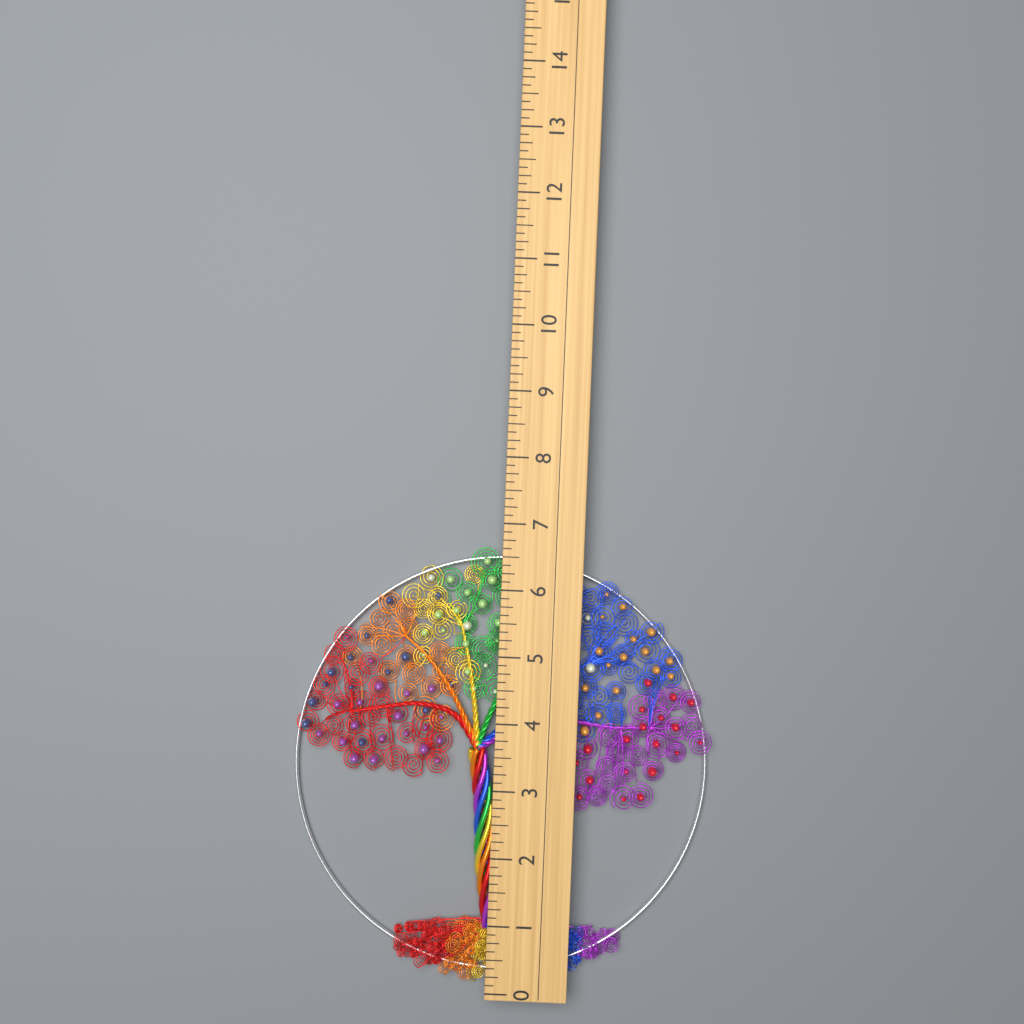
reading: 6.625 (no unit)
